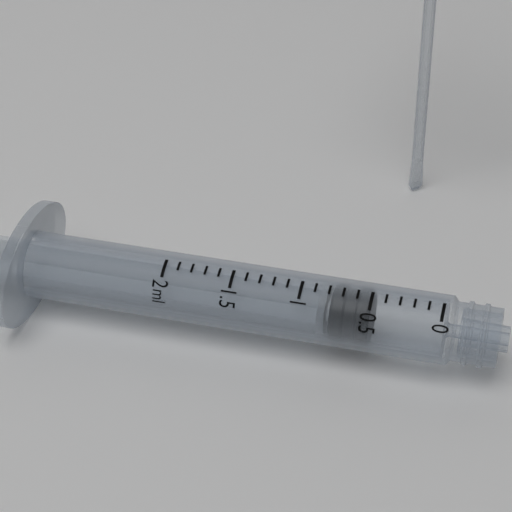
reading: 0.5 ml
